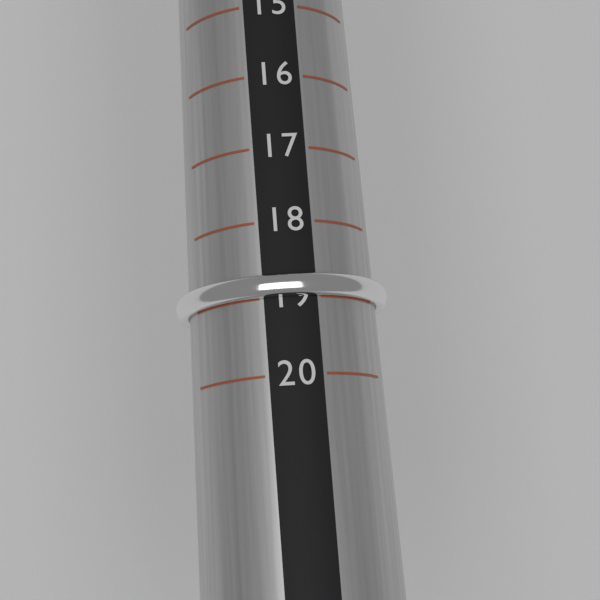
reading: 19 (no unit)
